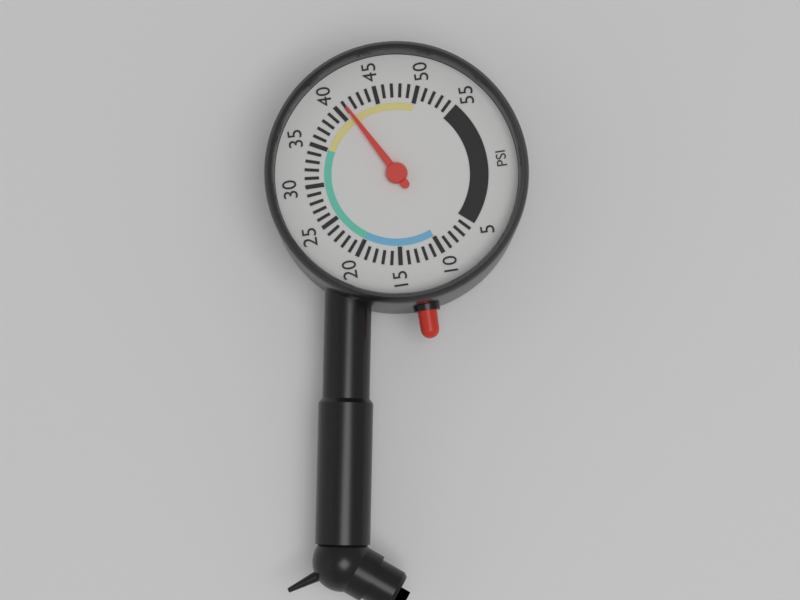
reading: 41 psi
